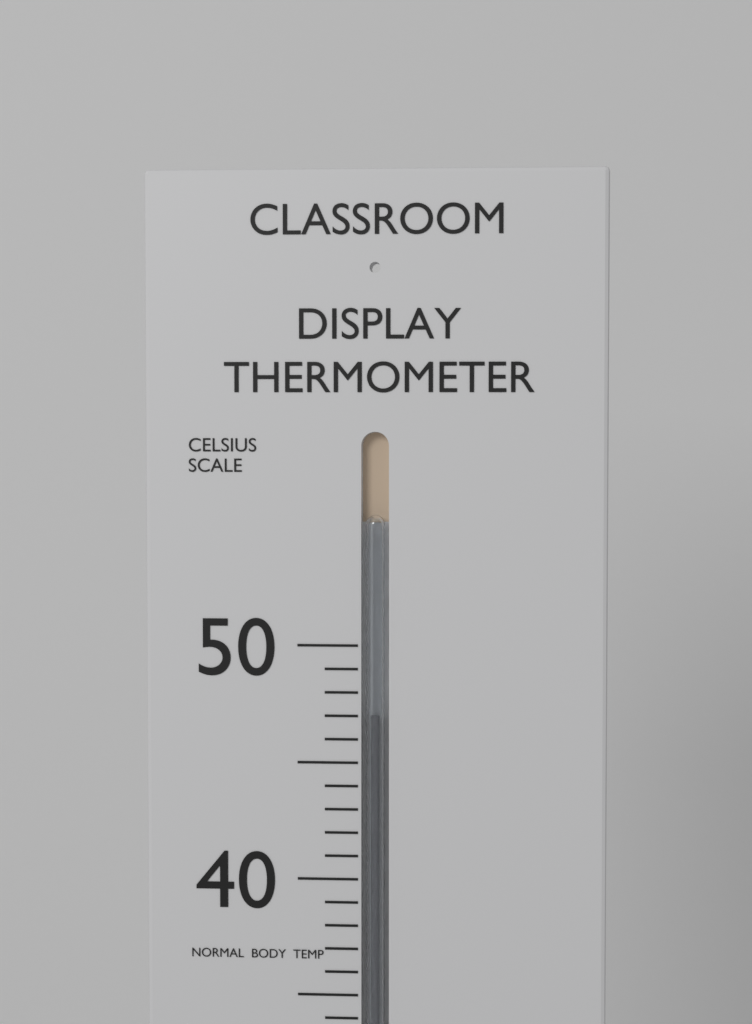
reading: 47 °C
